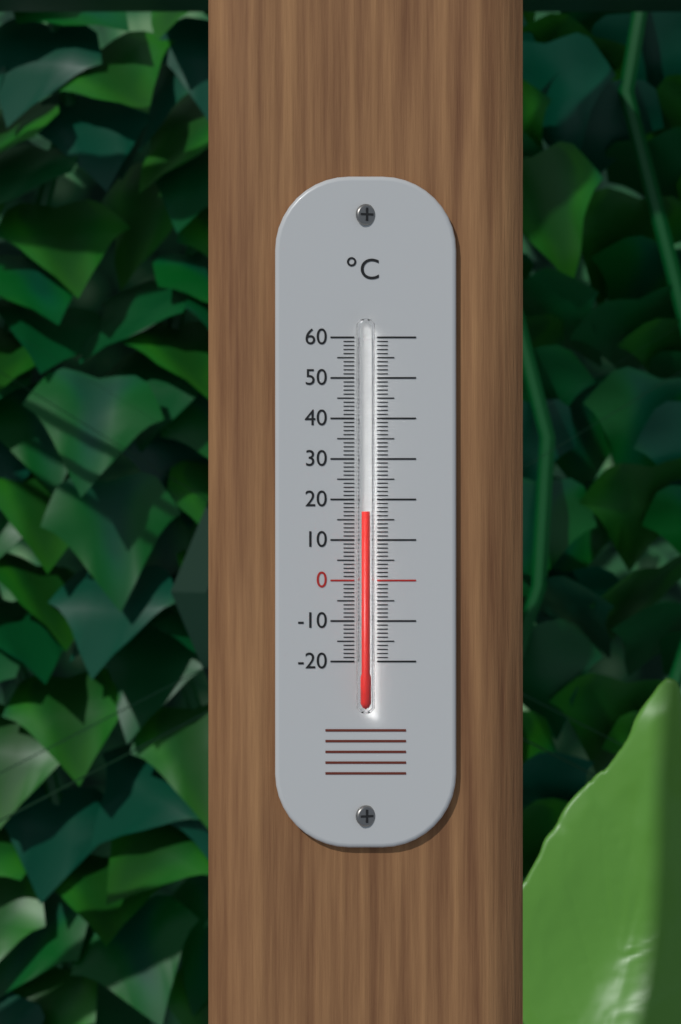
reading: 17 °C
